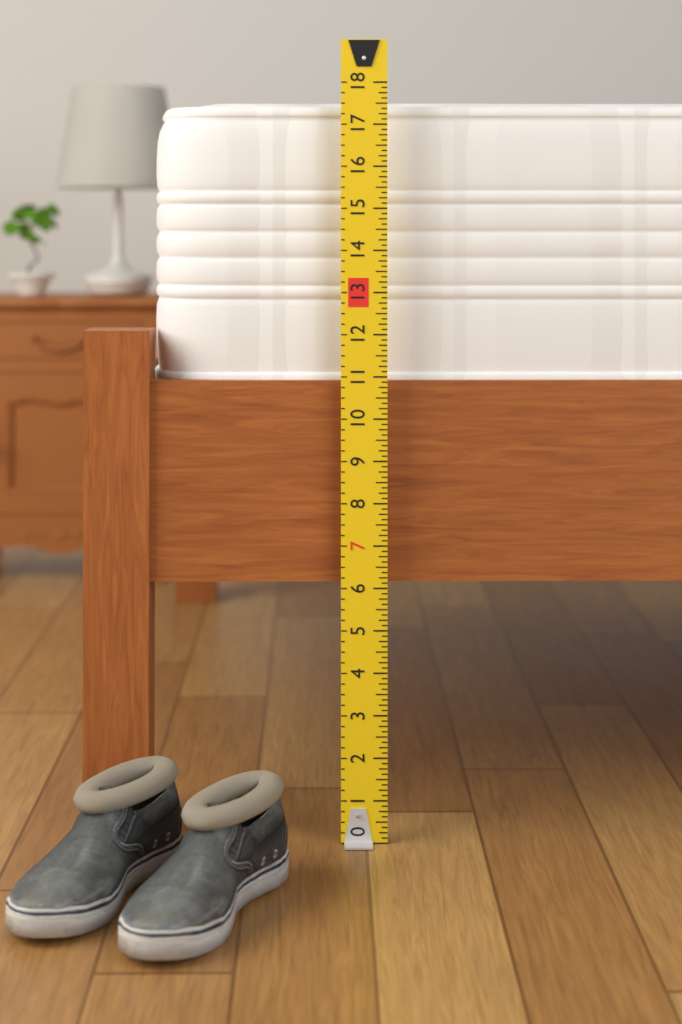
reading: 17.625 (no unit)
